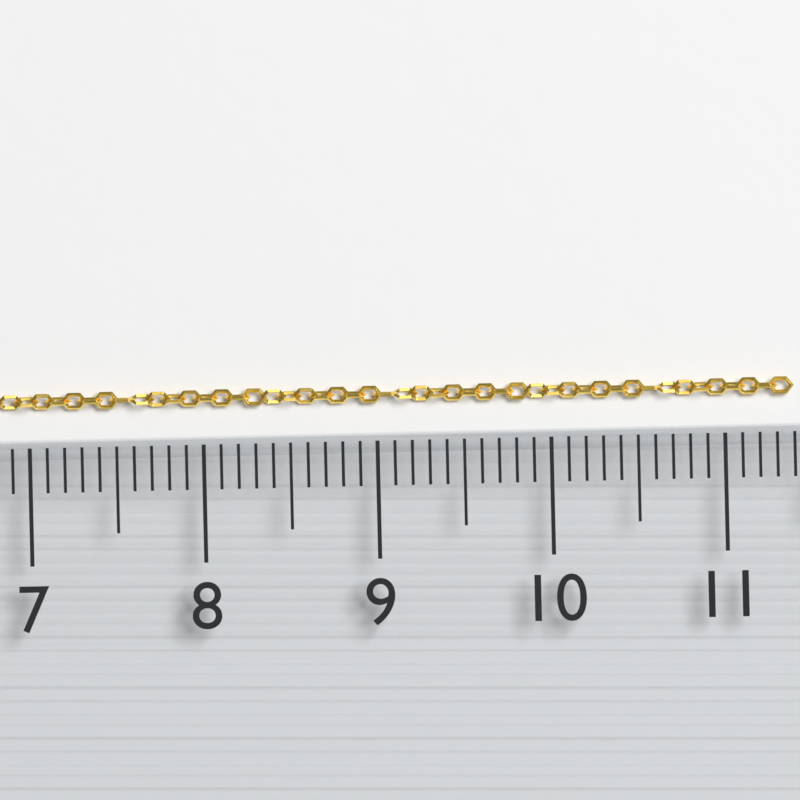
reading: 11.4 (no unit)
